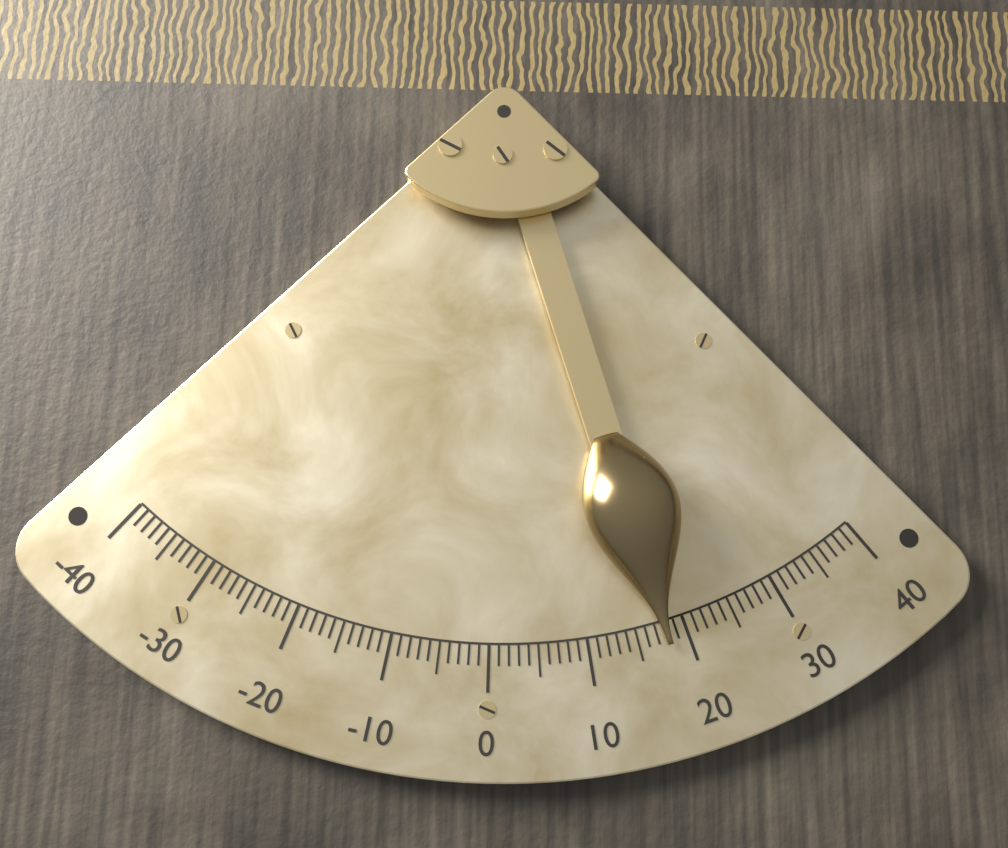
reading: 18 (no unit)
